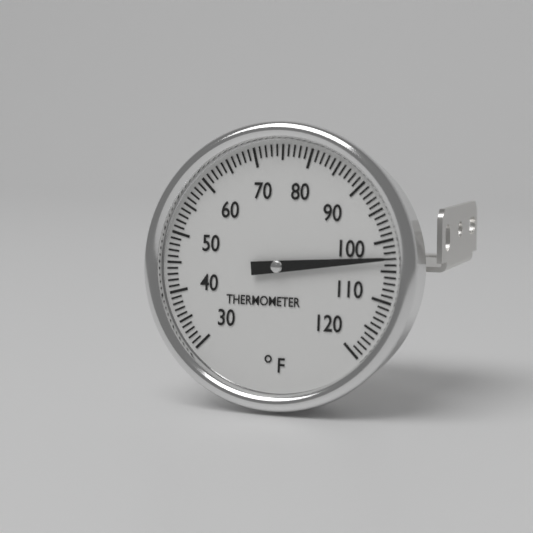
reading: 103 °F
